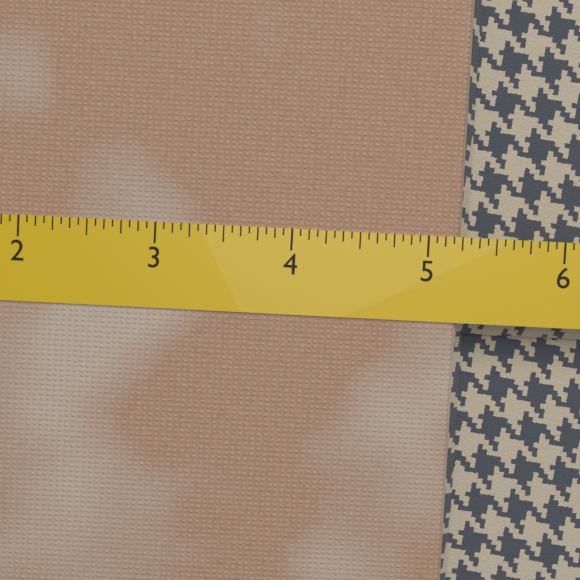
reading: 5.2500 (no unit)
